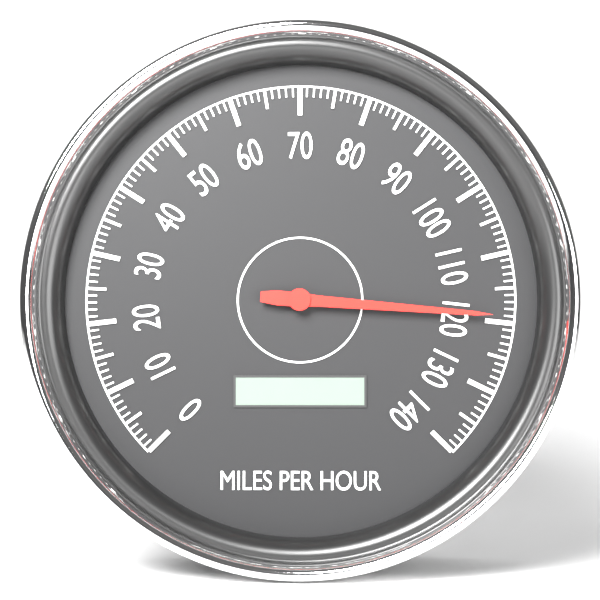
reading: 119 mph
